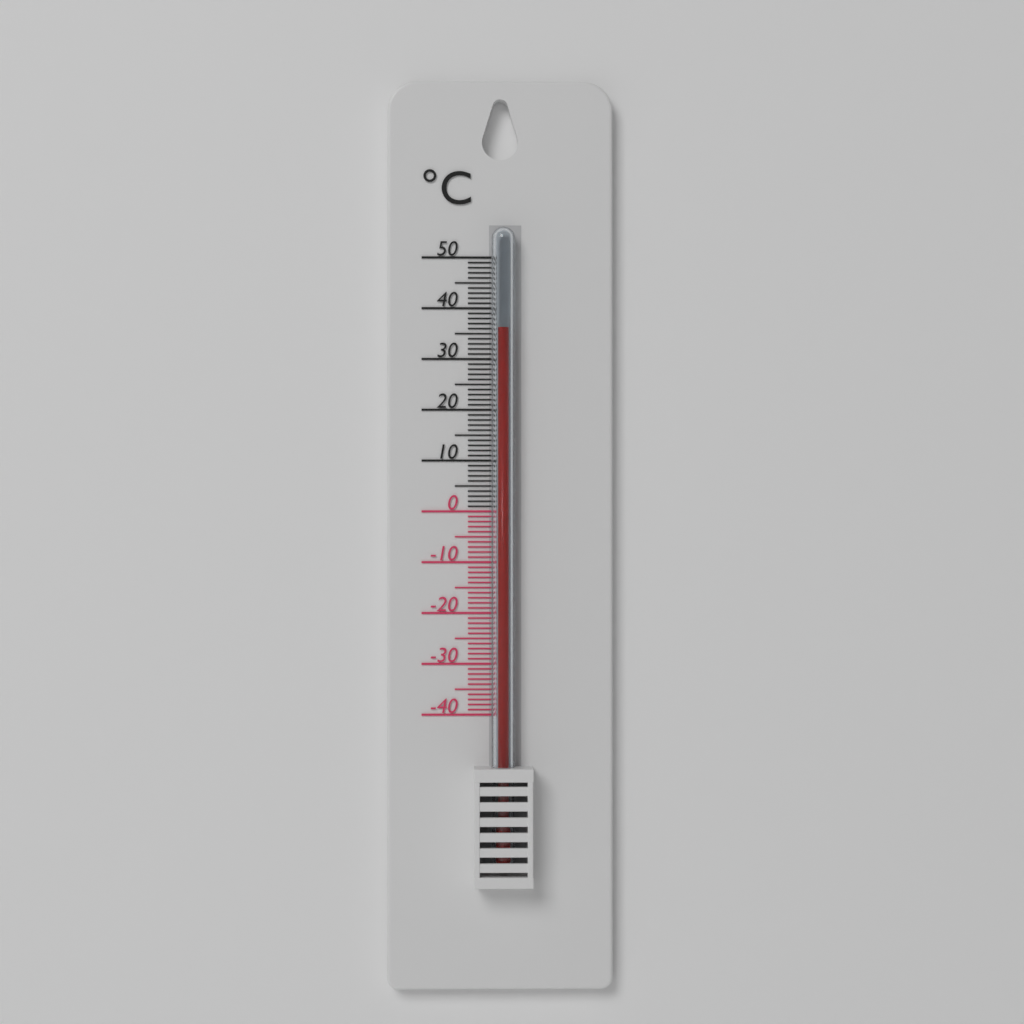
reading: 36 °C
